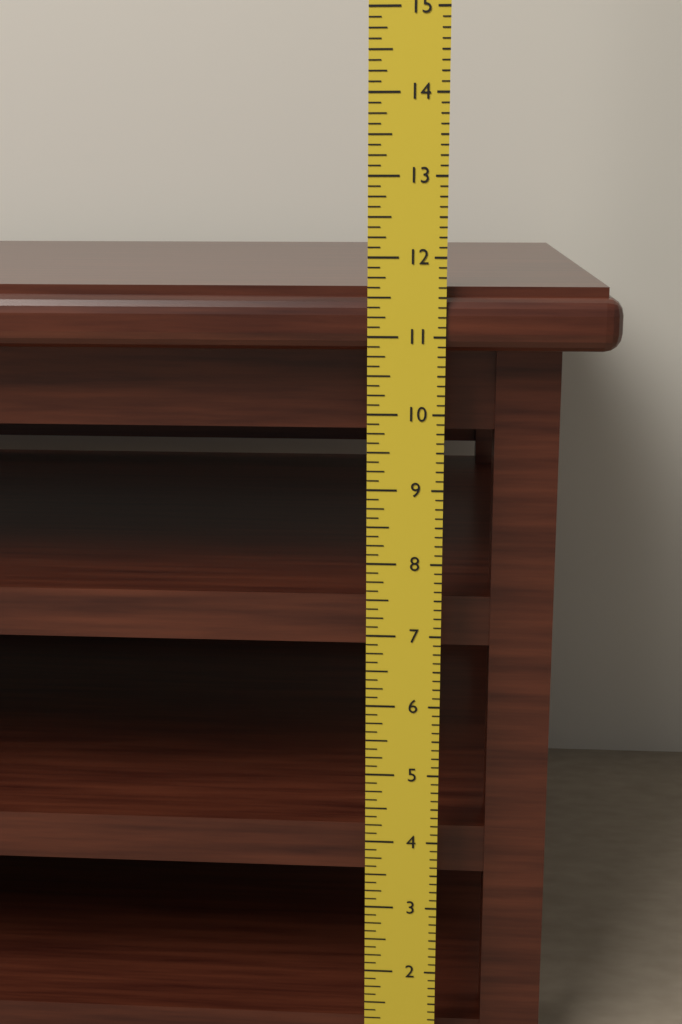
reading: 11.625 in
